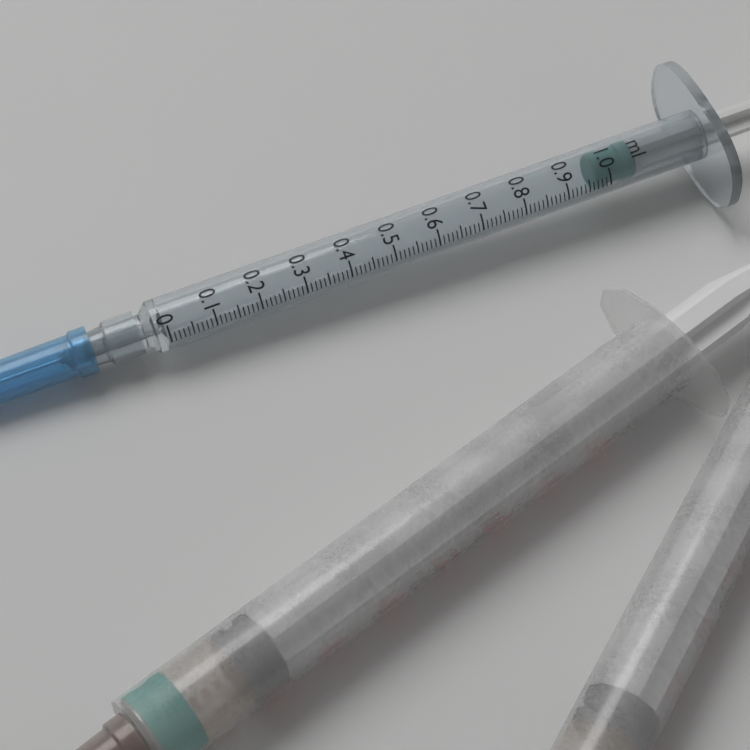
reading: 0.97 ml
